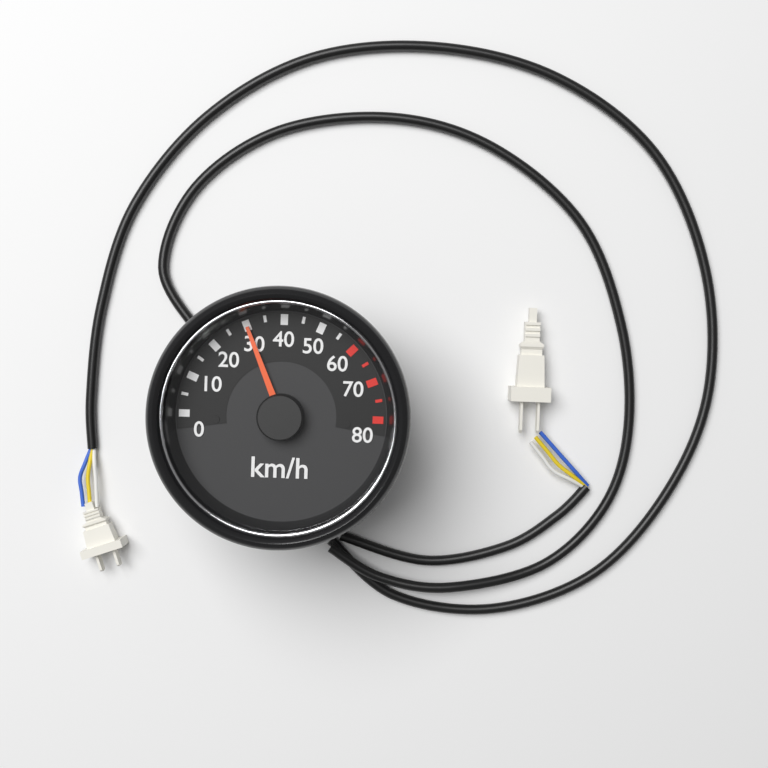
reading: 30 km/h
